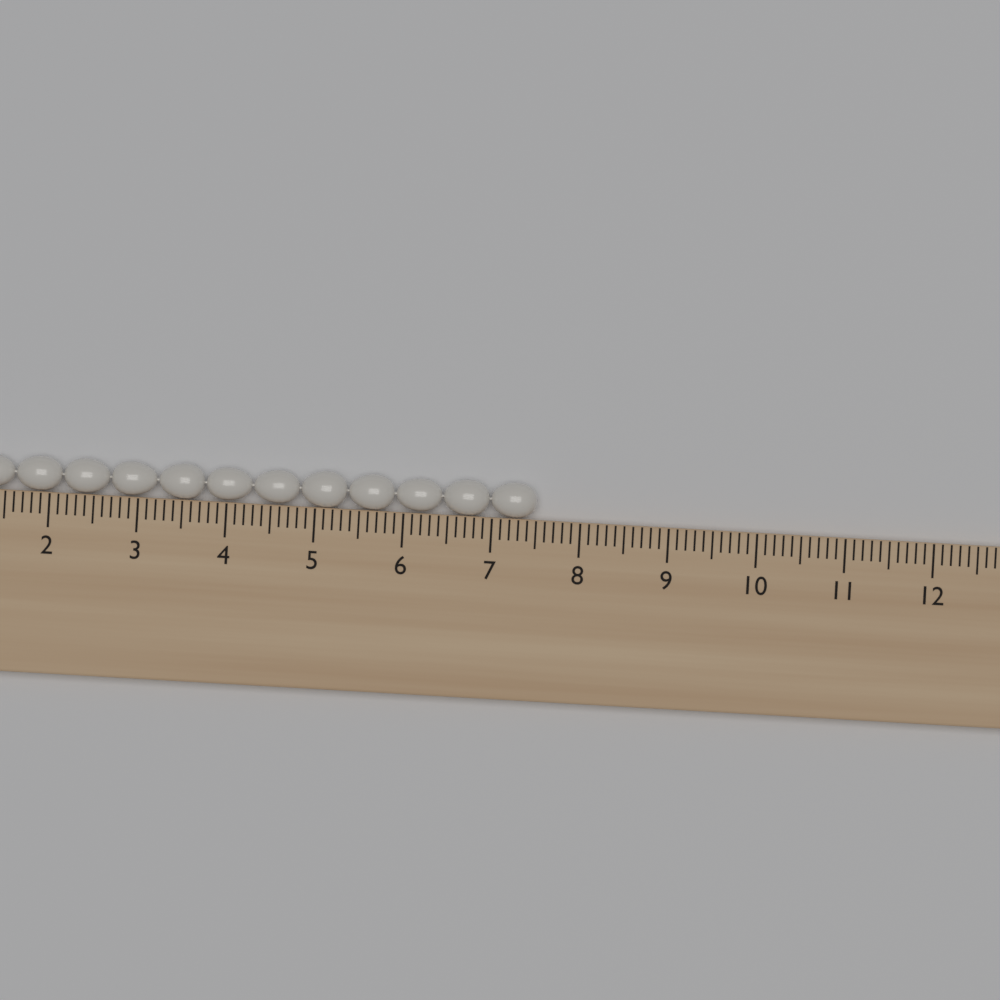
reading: 7.5 cm
